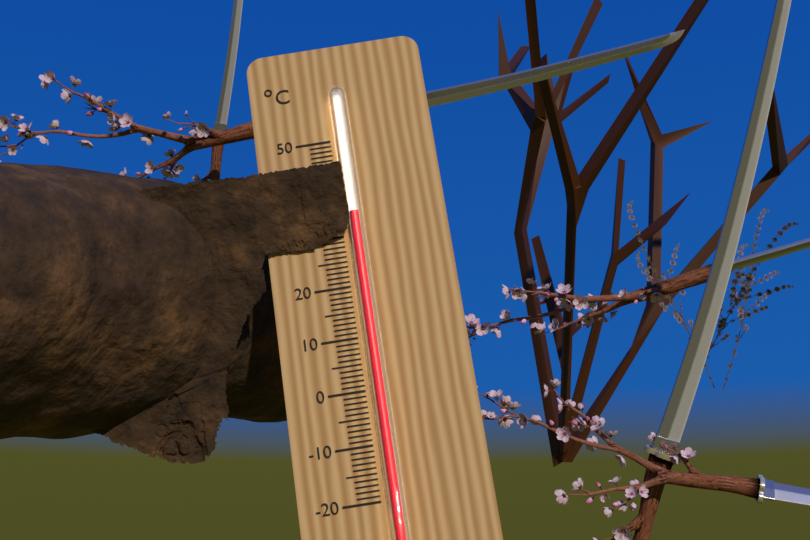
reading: 34 °C
